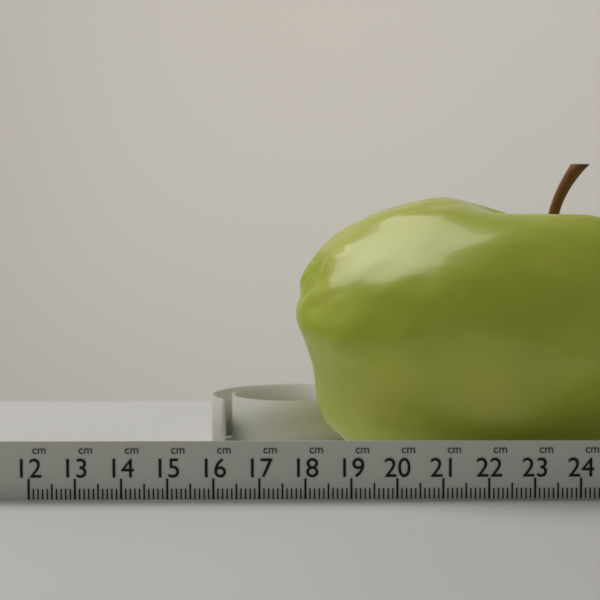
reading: 17.7 cm
